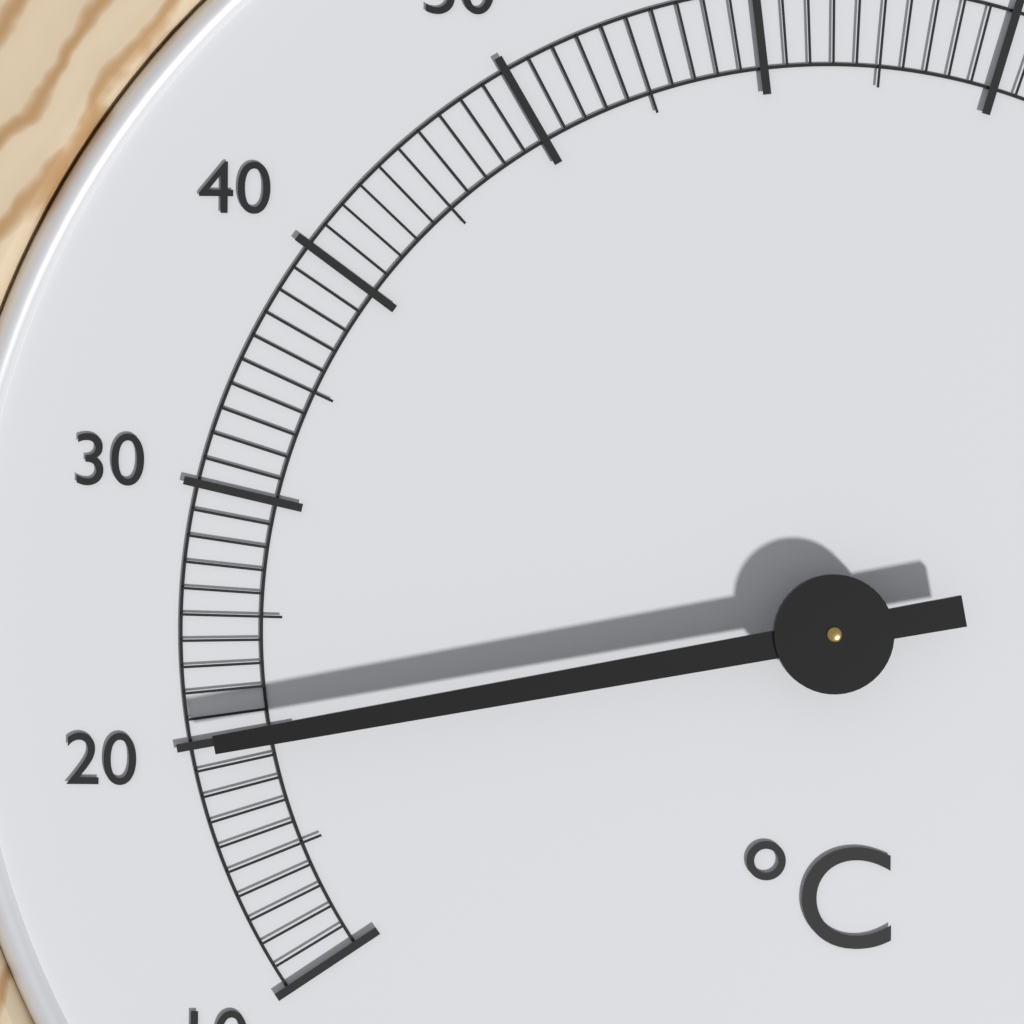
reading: 20 °C
